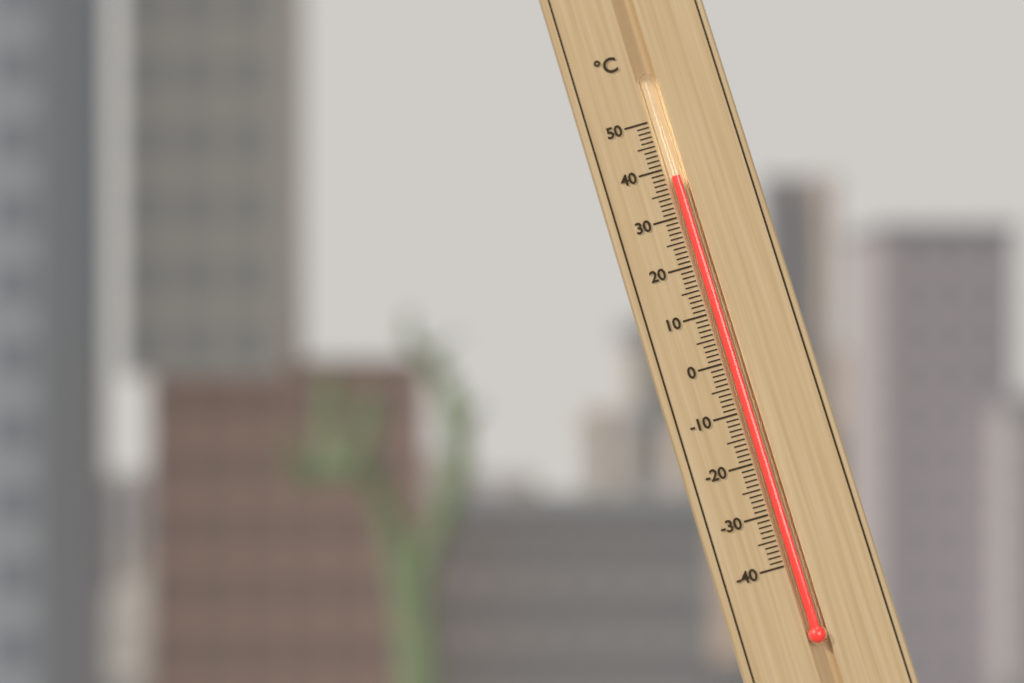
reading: 38 °C
